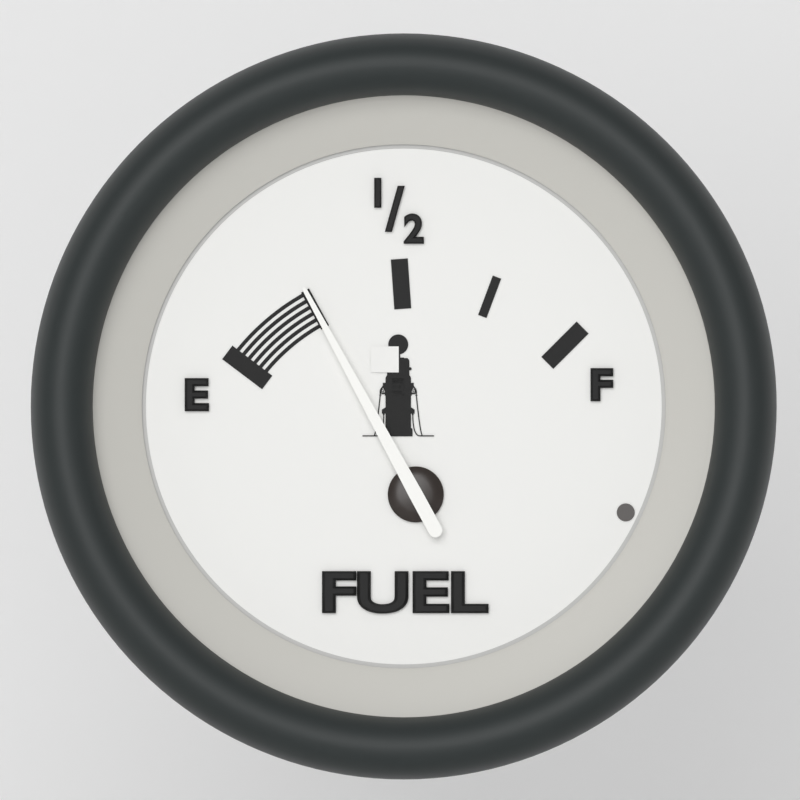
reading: 0.25 (no unit)
